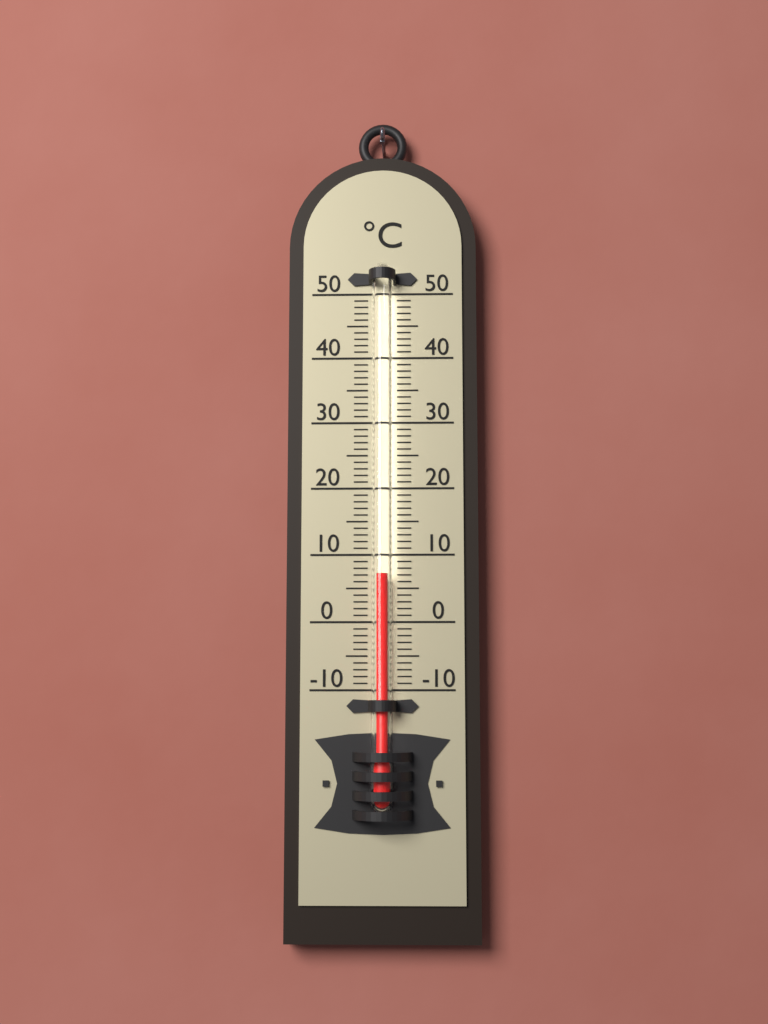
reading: 7 °C
